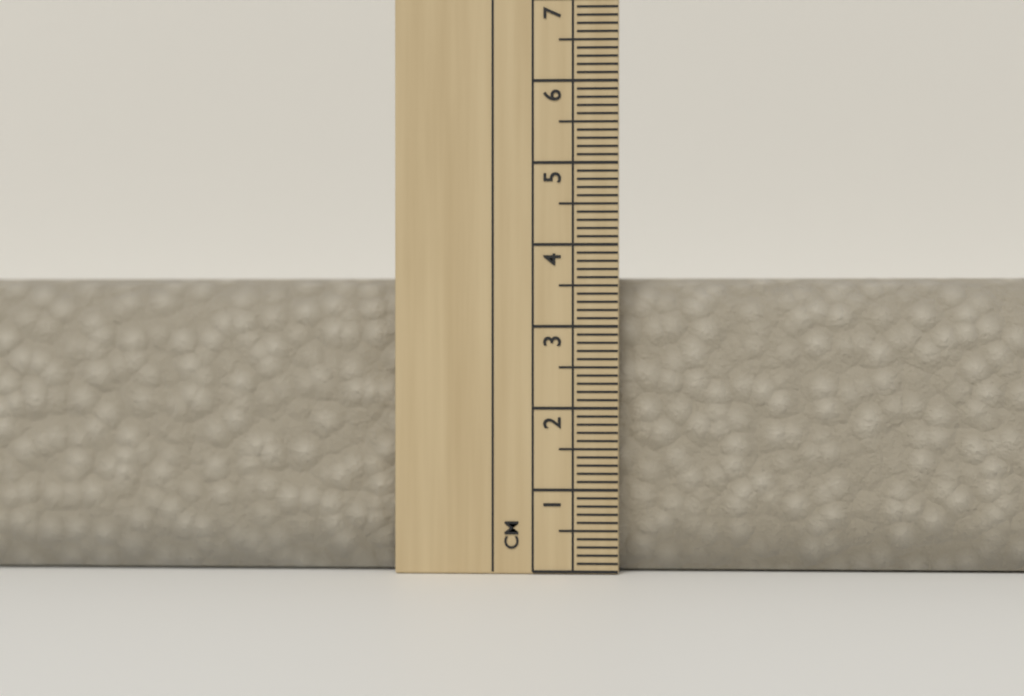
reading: 3.6 cm
